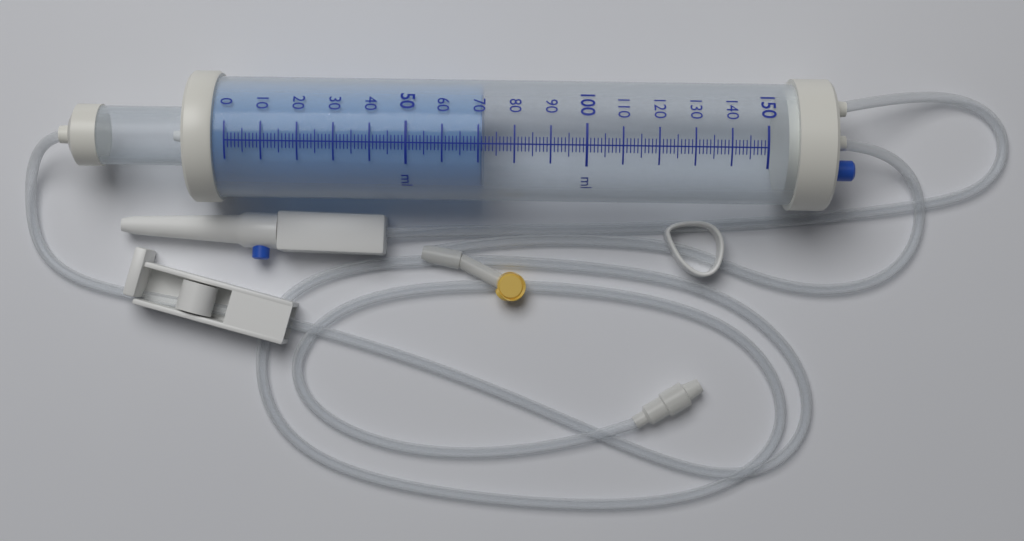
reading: 71 ml
